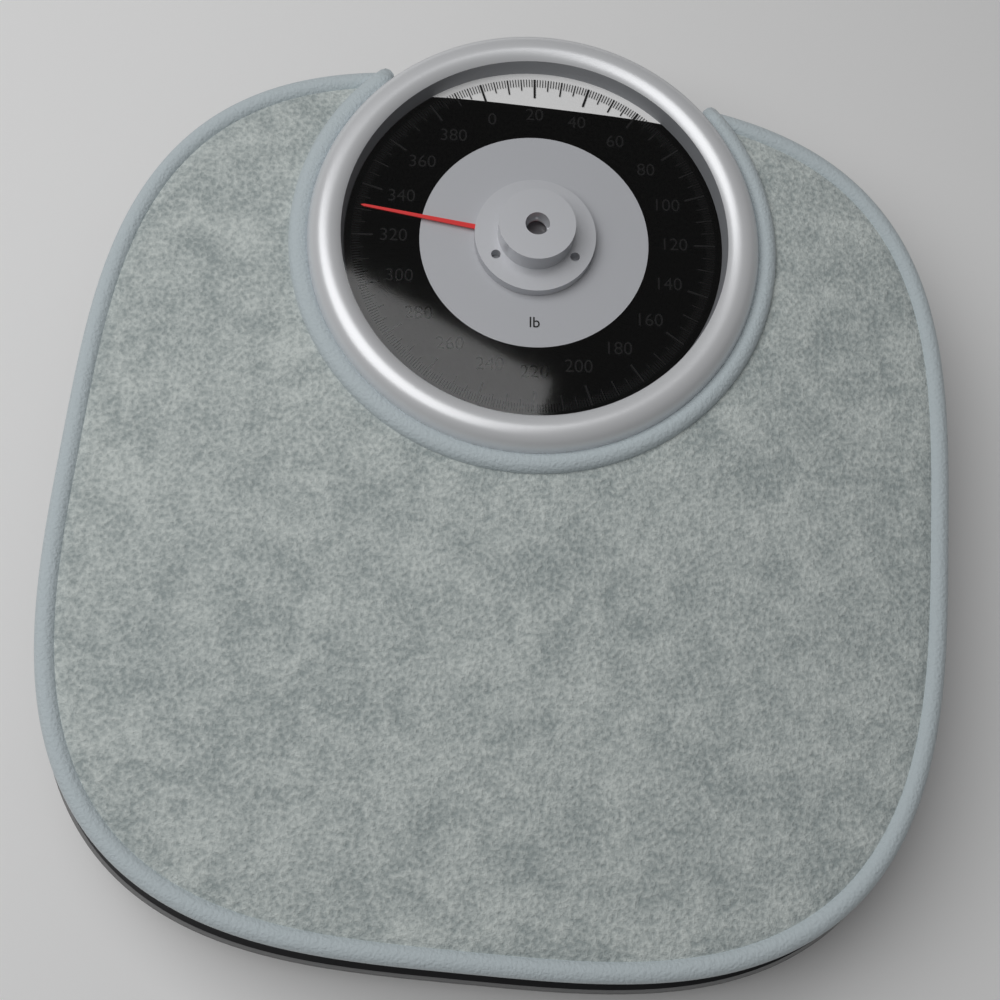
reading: 331 lb
